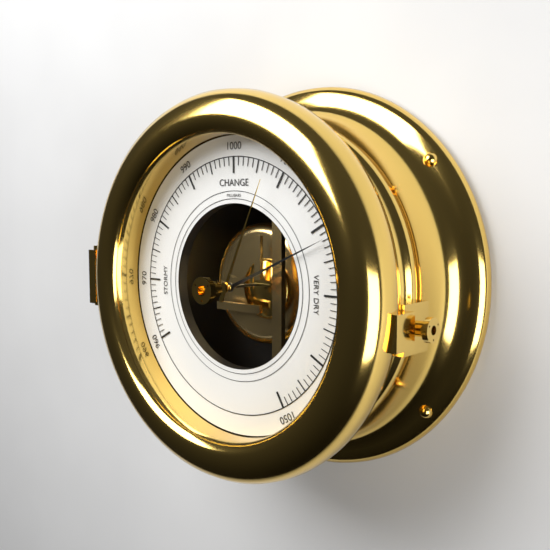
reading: 1022 mbar
